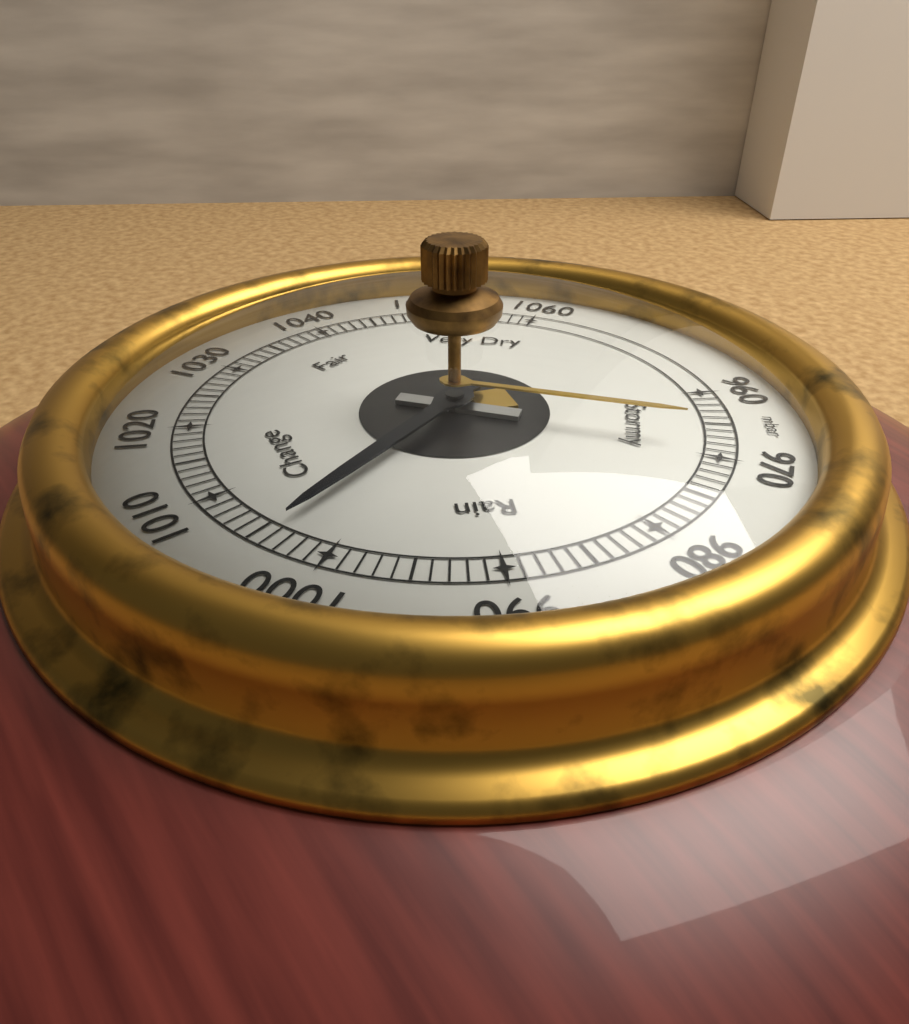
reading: 1004 mbar
